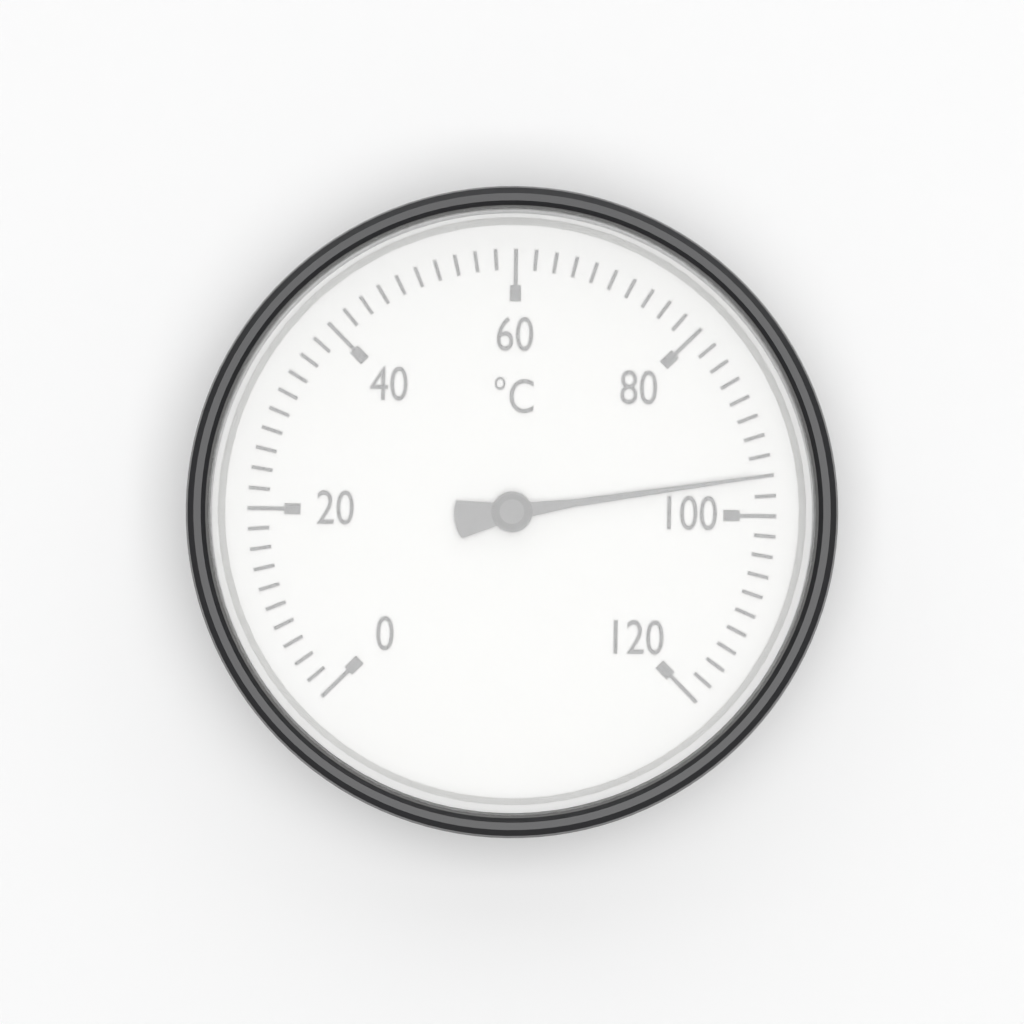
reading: 96 °C
